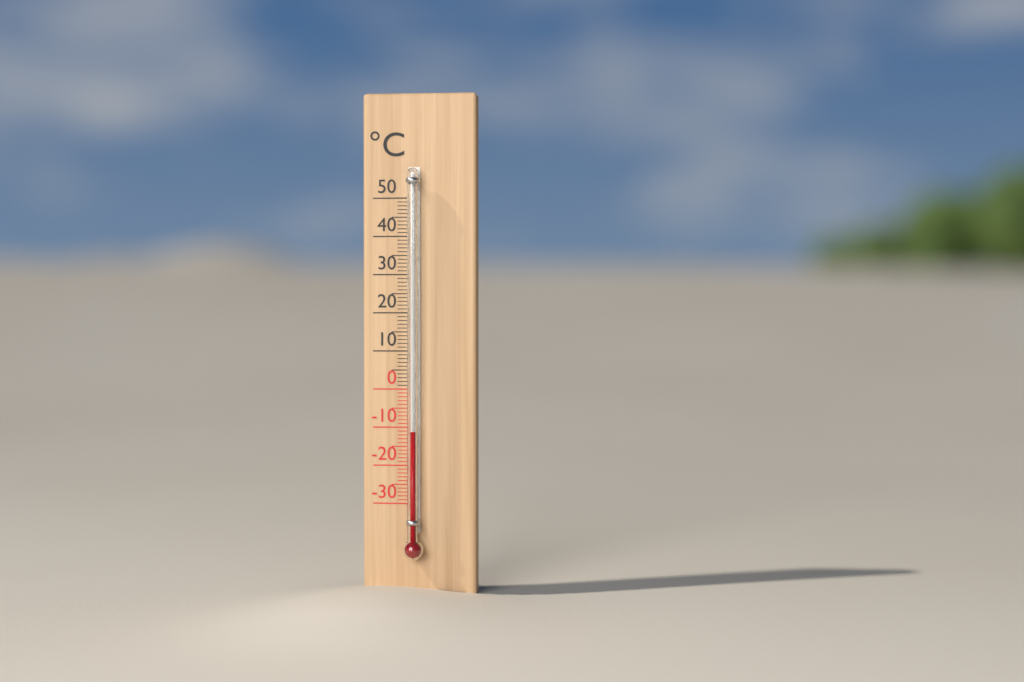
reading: -11 °C
